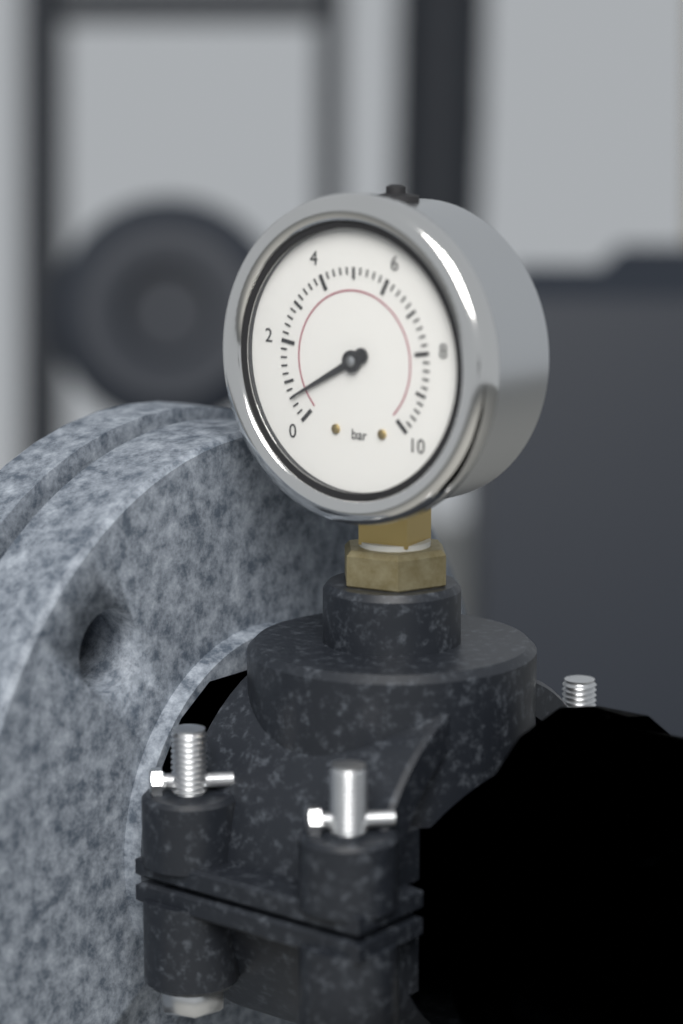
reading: 0.6 bar
